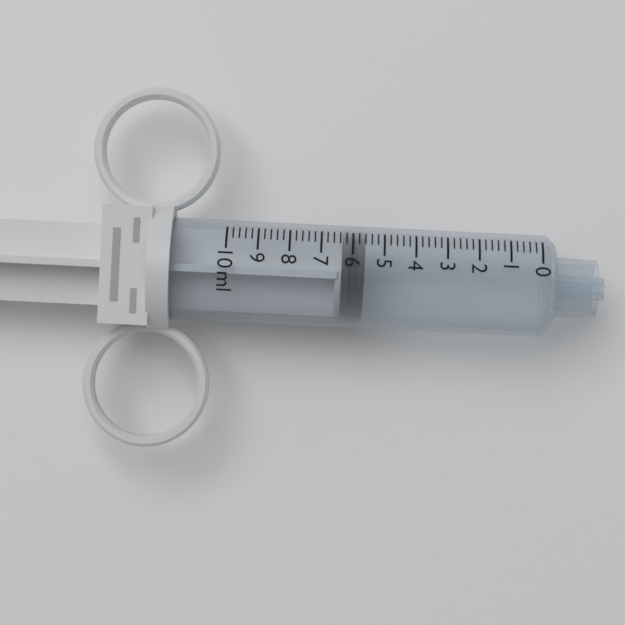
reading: 5.6 ml
